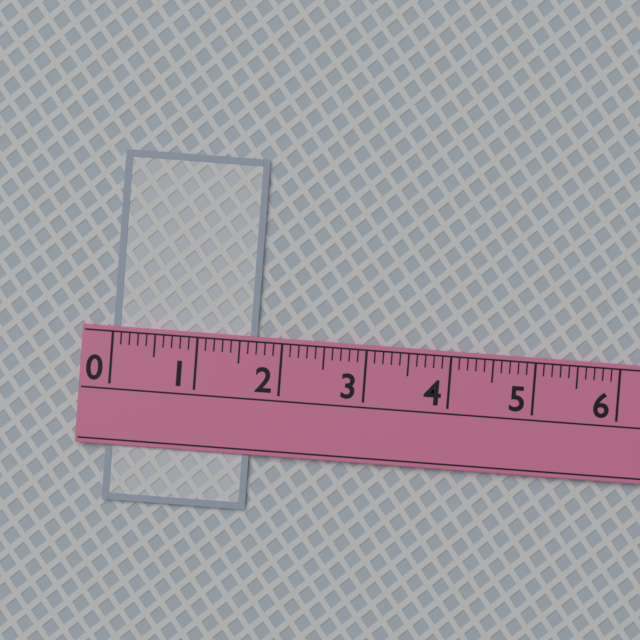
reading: 1.7 (no unit)
